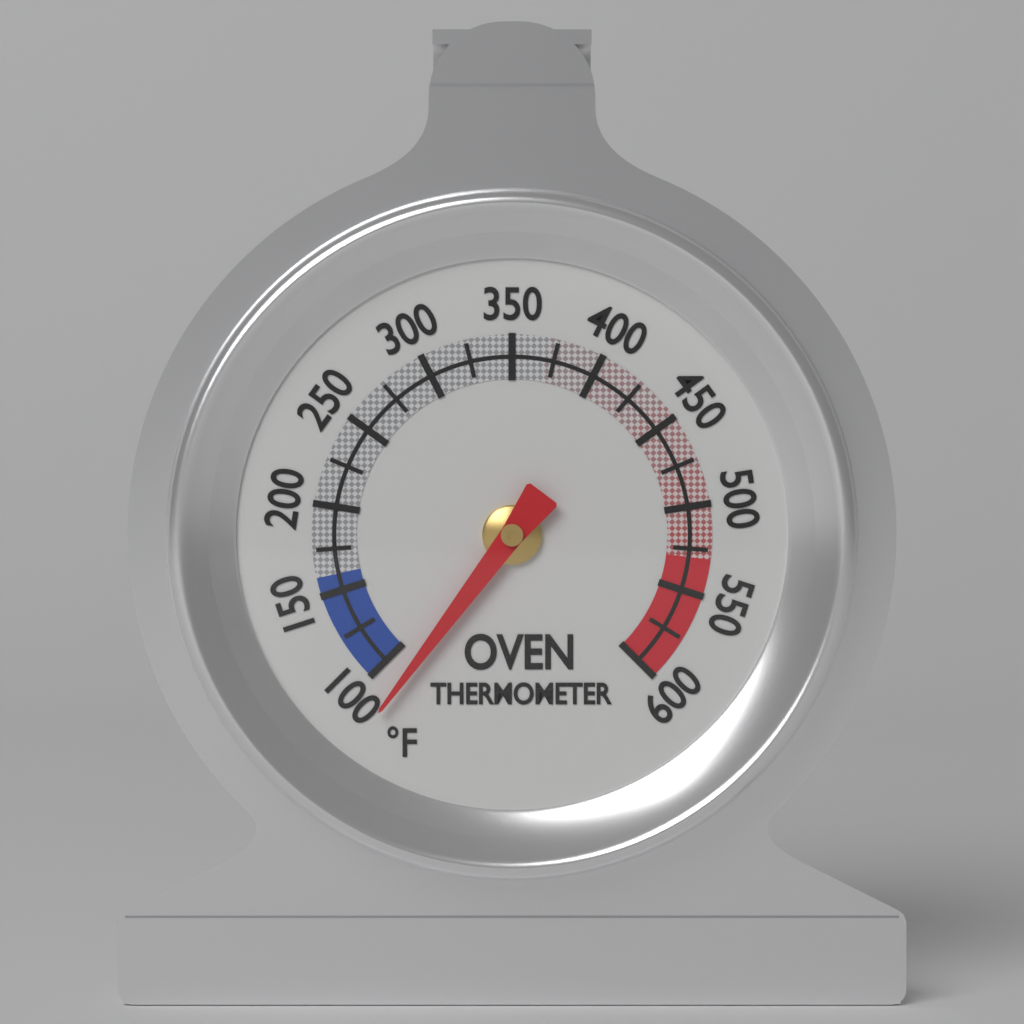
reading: 85 °F
